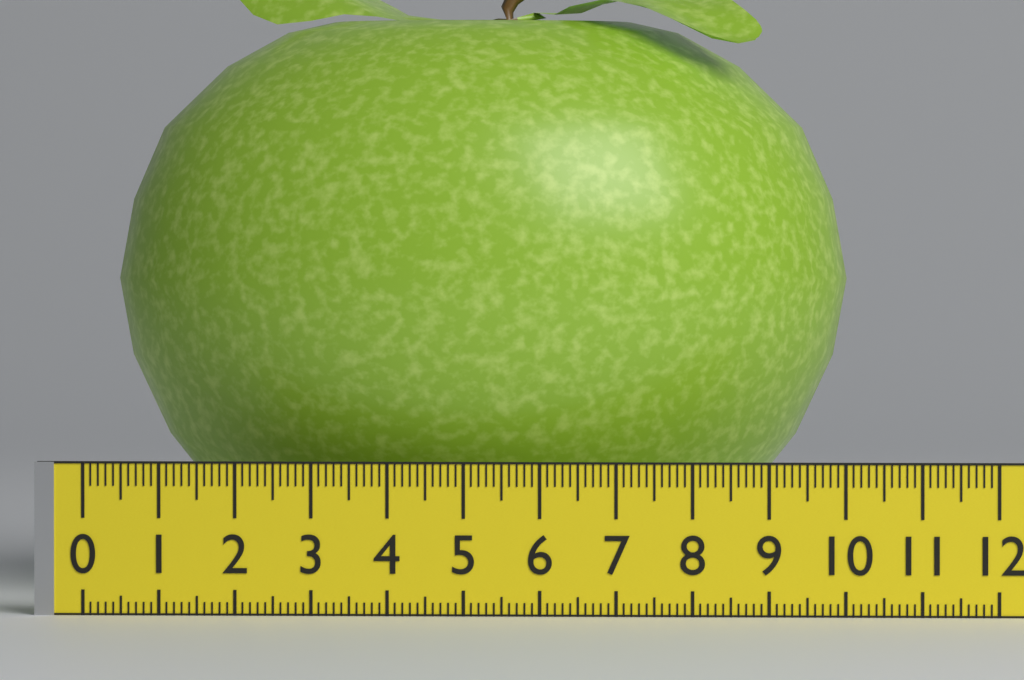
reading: 10.0 (no unit)
